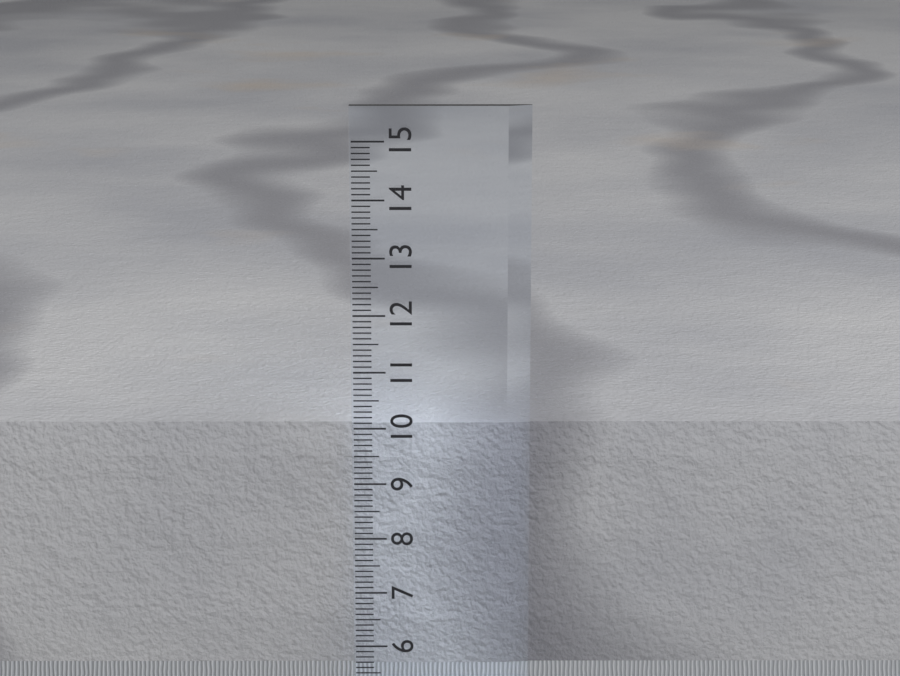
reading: 10.0 cm
